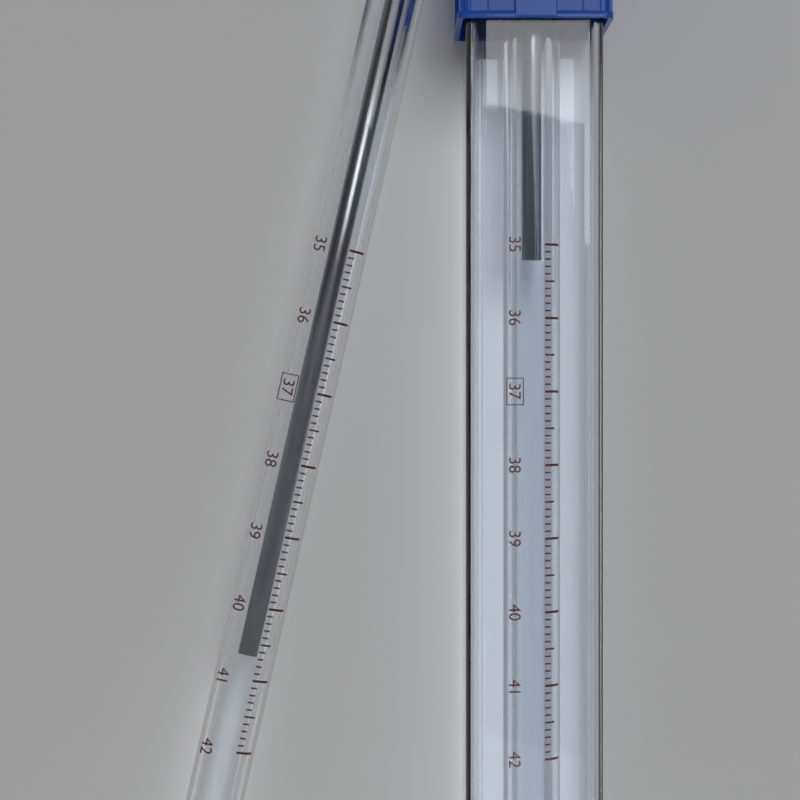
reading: 40.7 °C
